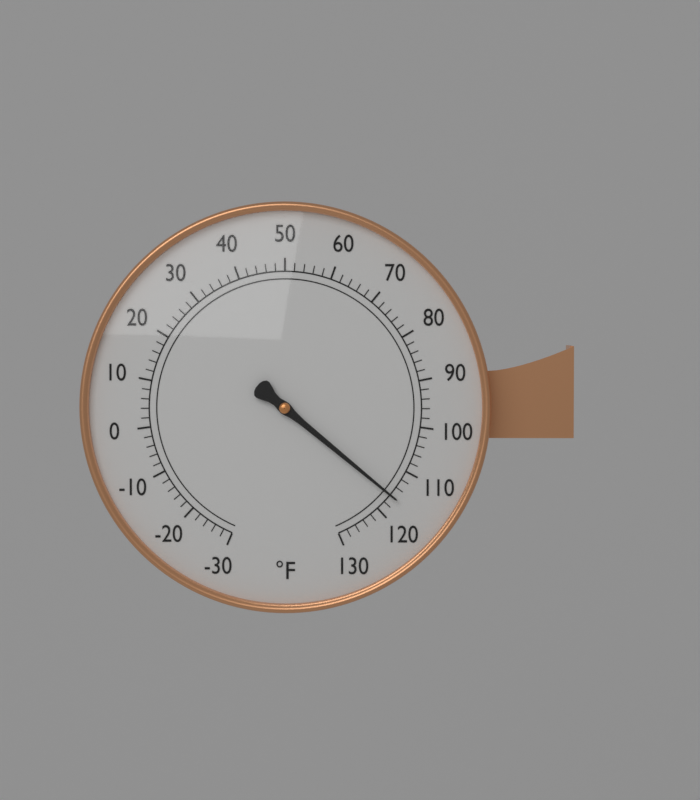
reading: 116 °F
